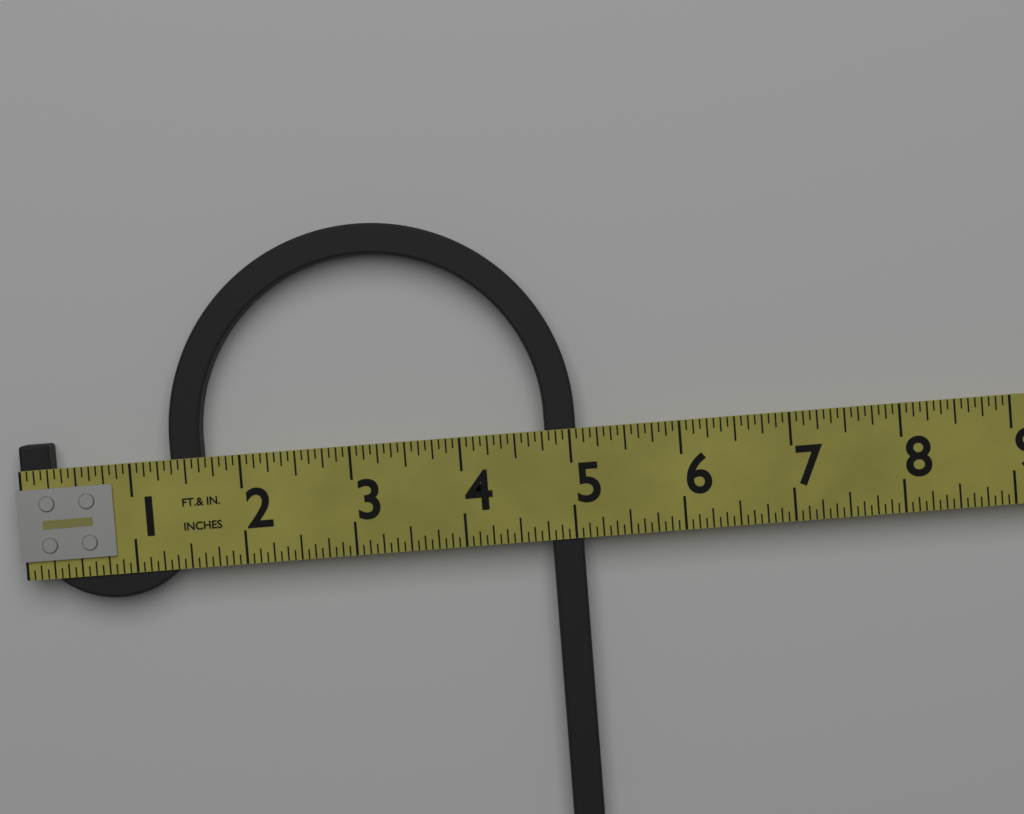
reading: 5.0625 in
